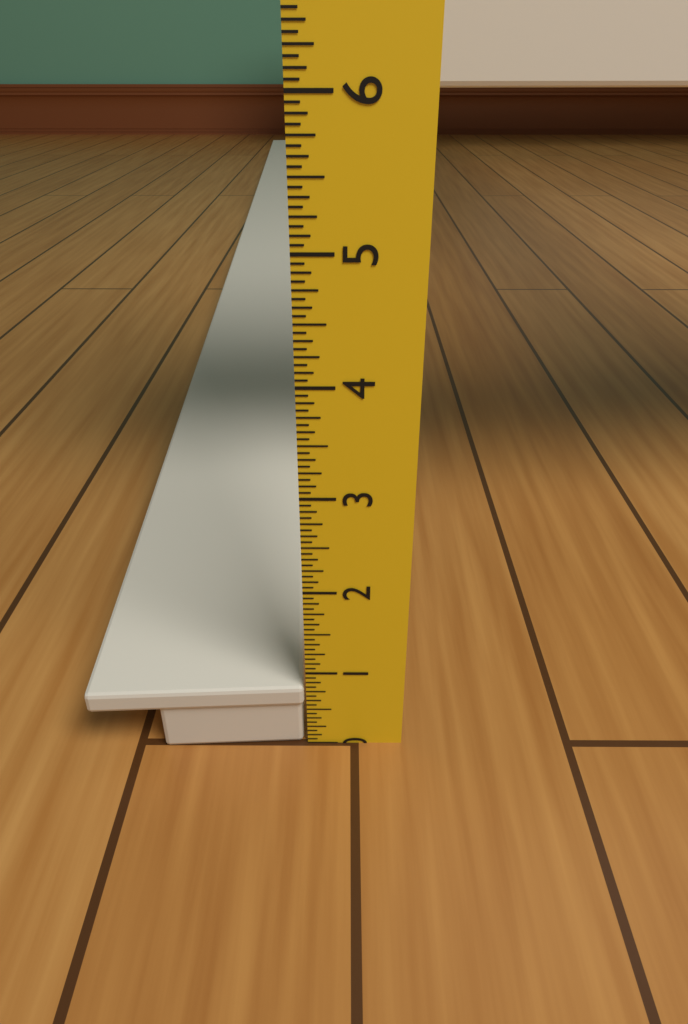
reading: 0.8125 in
